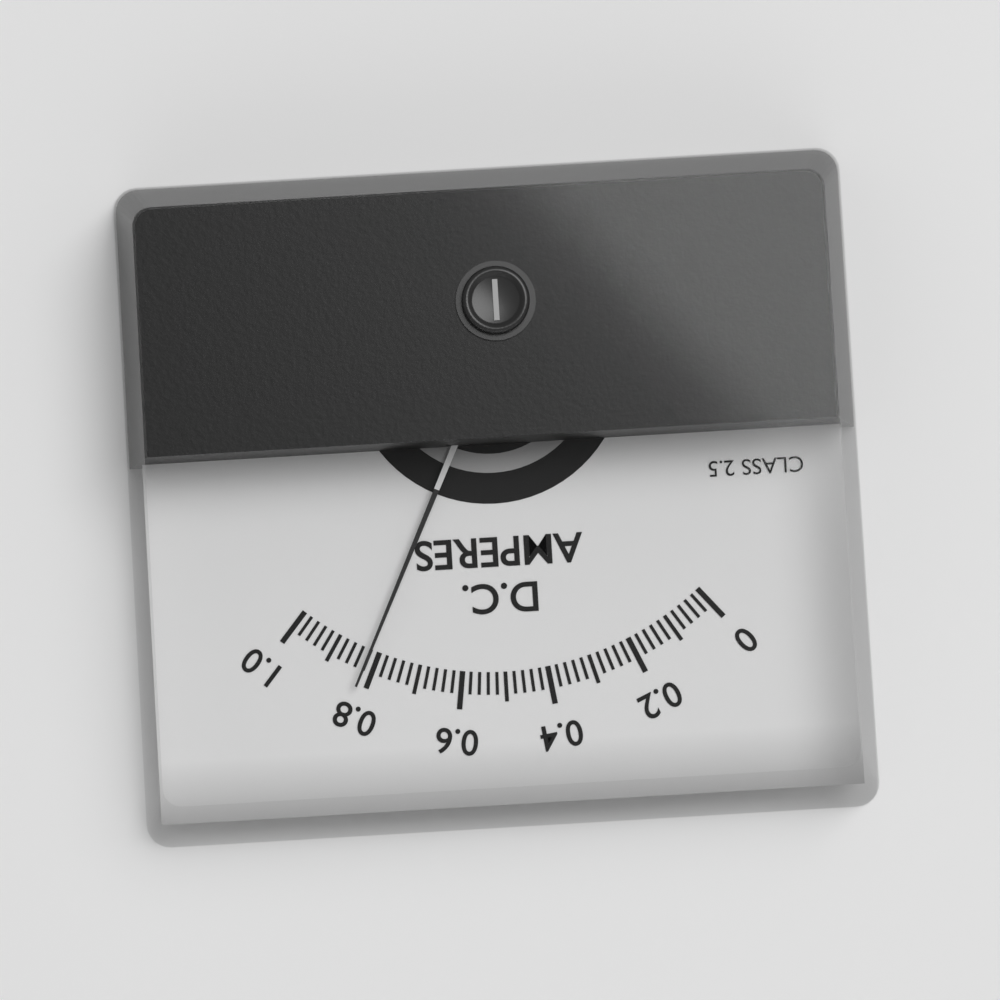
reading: 0.82 A
